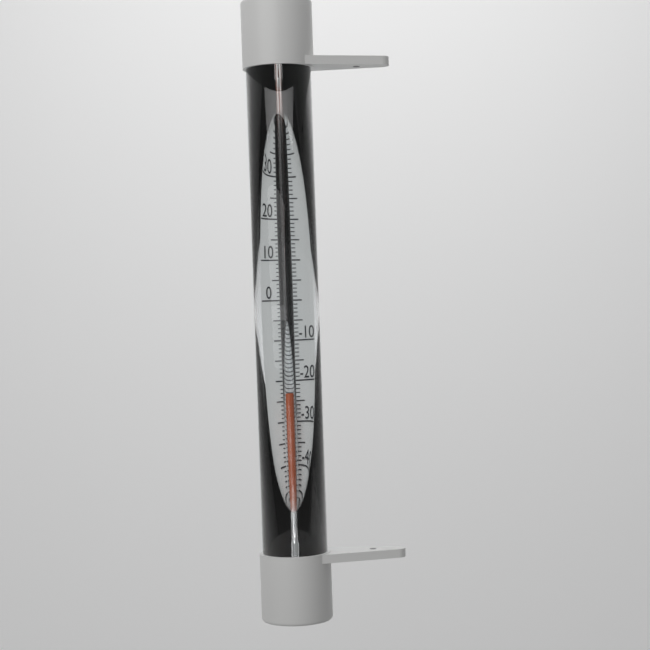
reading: -24 °C
